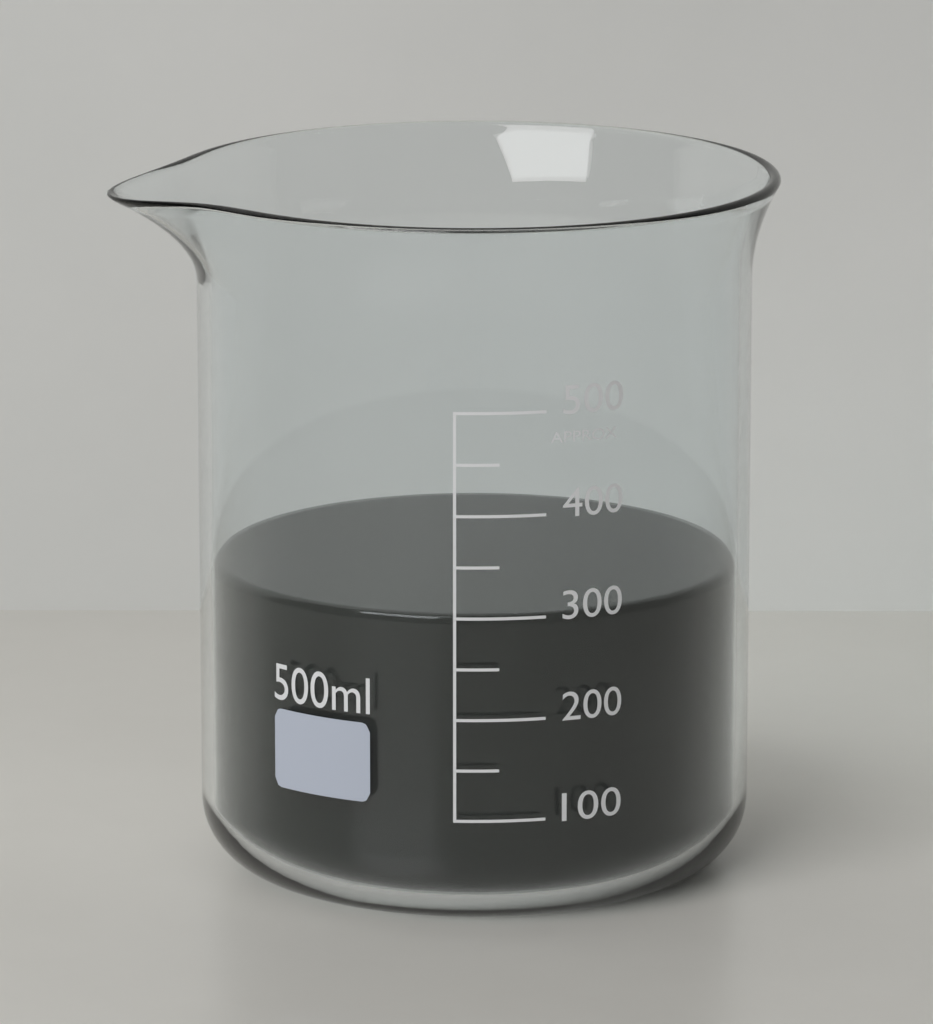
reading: 300 ml
